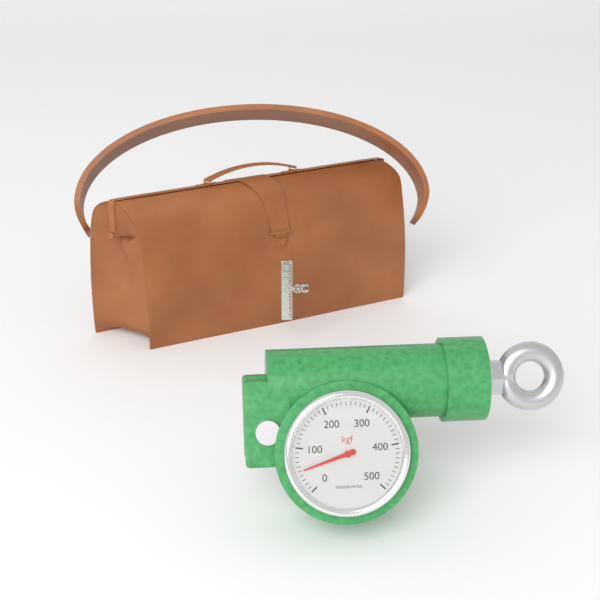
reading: 50 kgf
